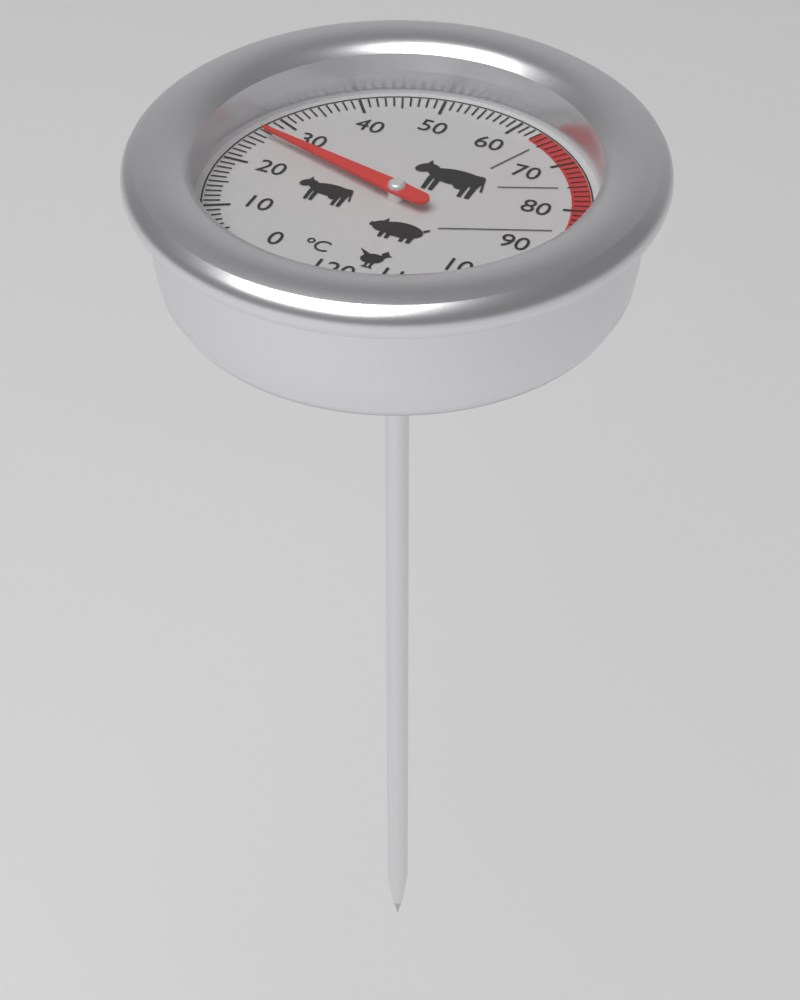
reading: 26 °C
